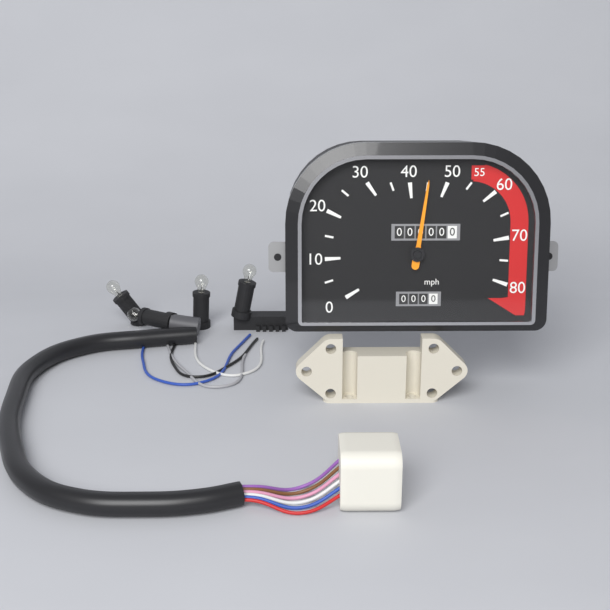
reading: 45 mph
